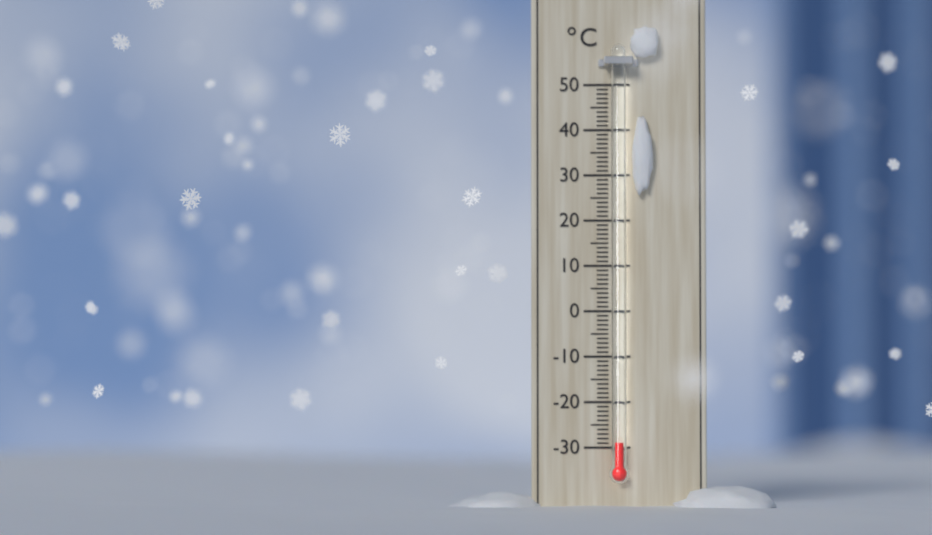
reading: -29 °C
